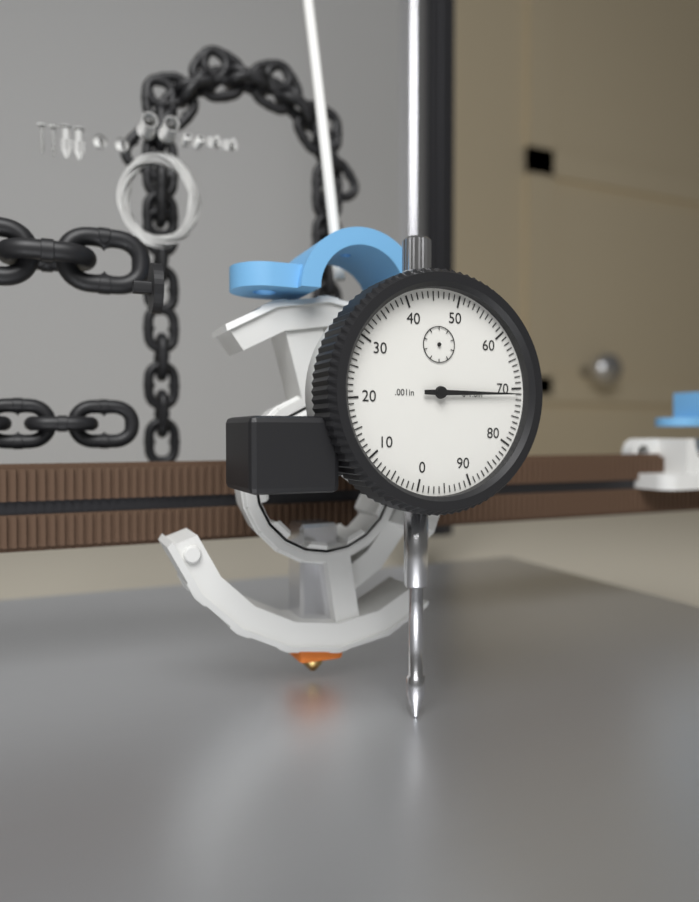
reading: 0.071 in
